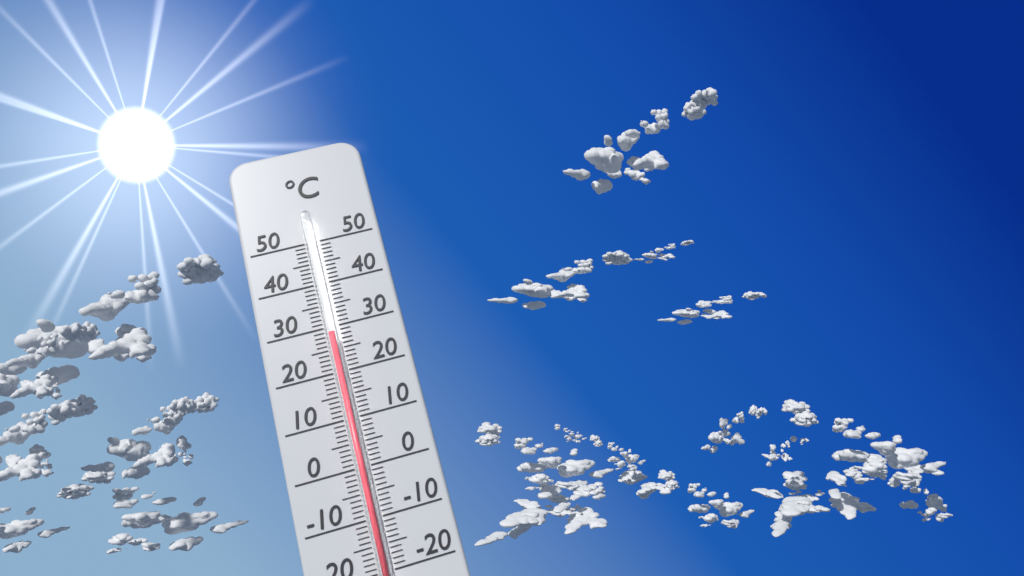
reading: 28 °C
